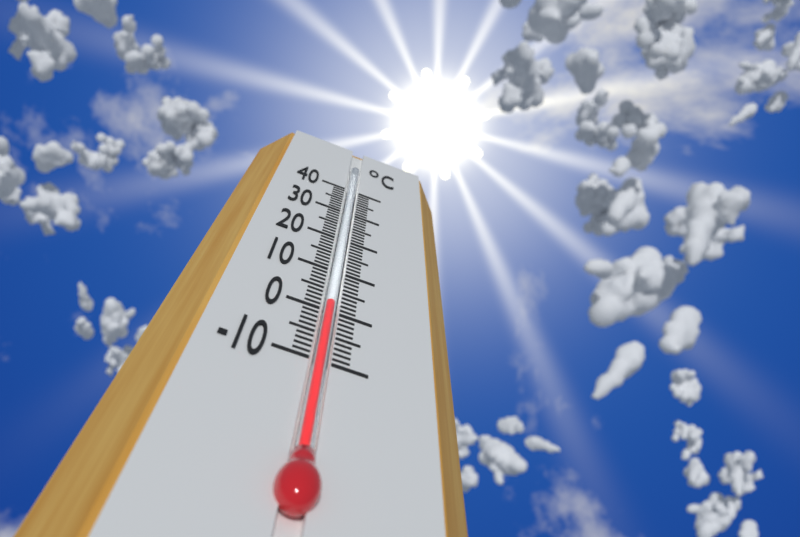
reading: 2 °C
